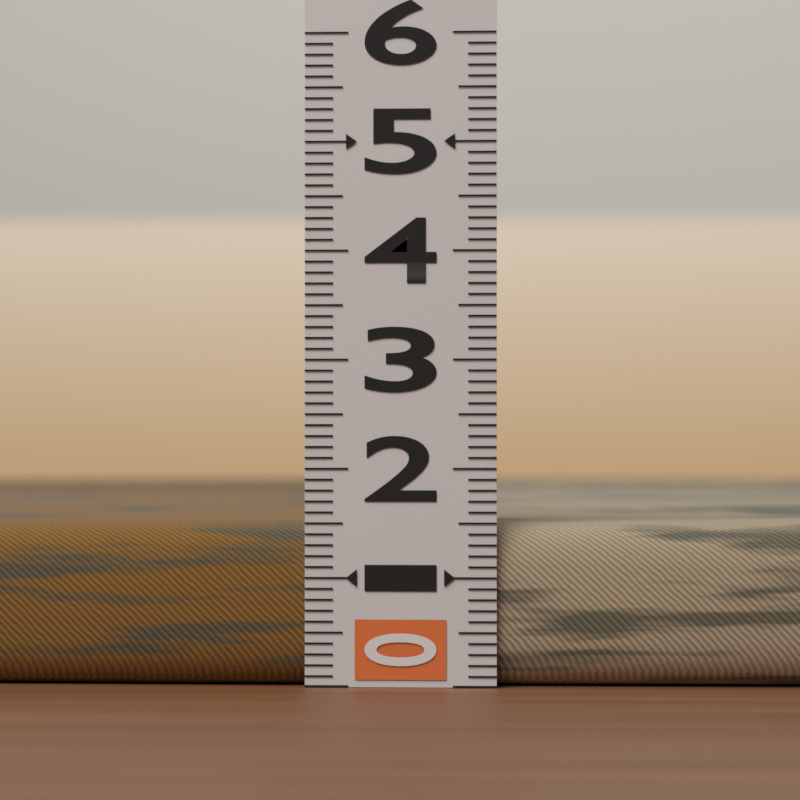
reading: 1.5 (no unit)
